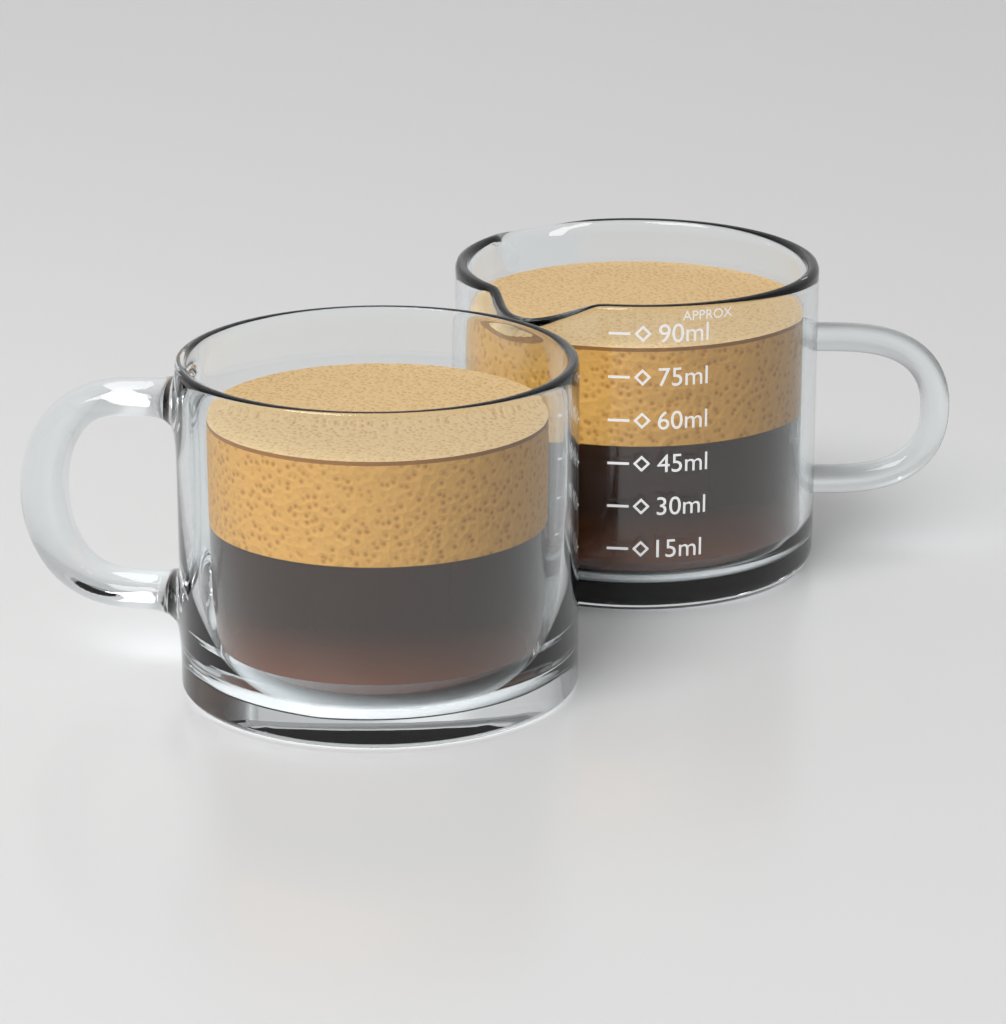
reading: 84 ml
